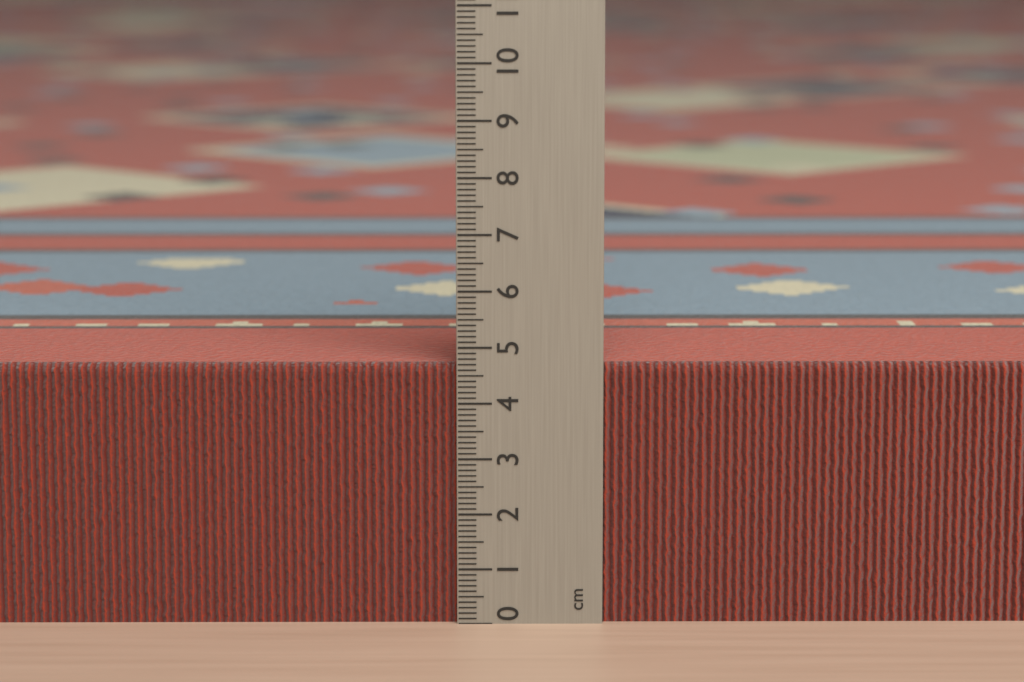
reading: 4.7 cm
